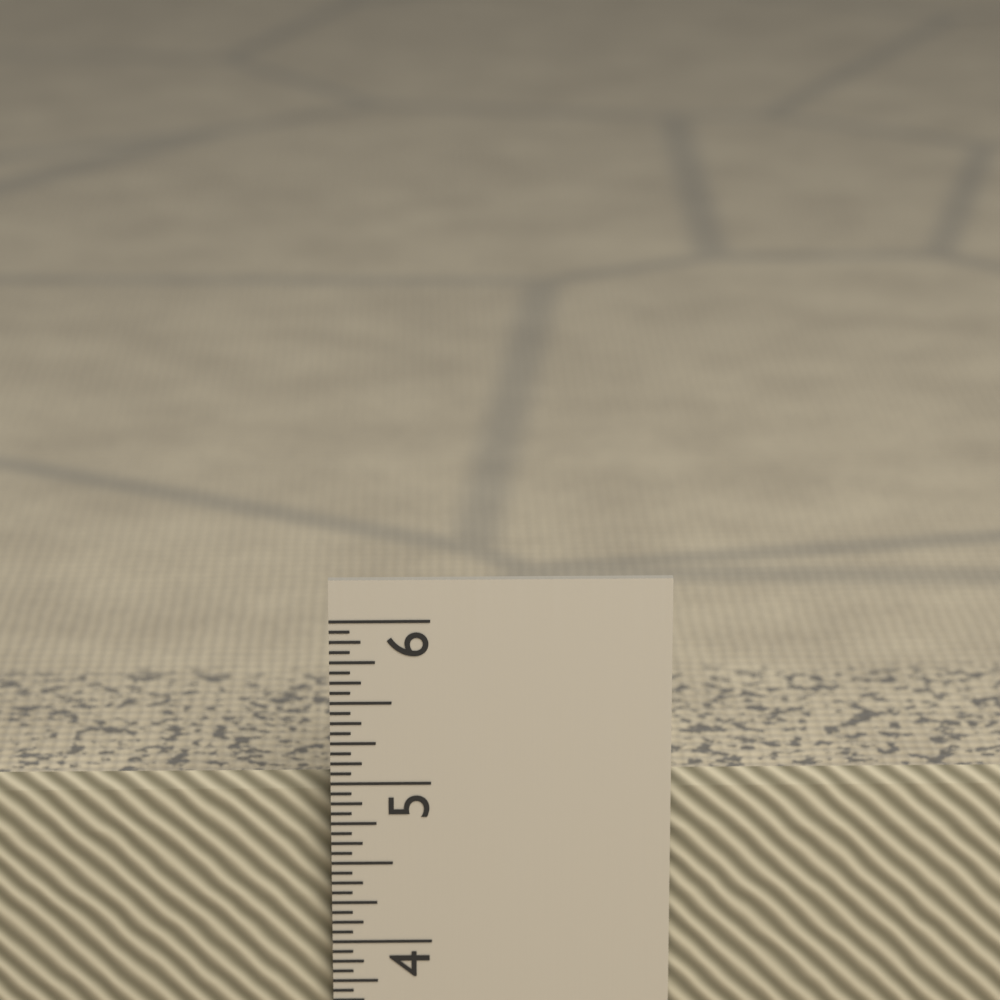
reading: 5.0000 in
